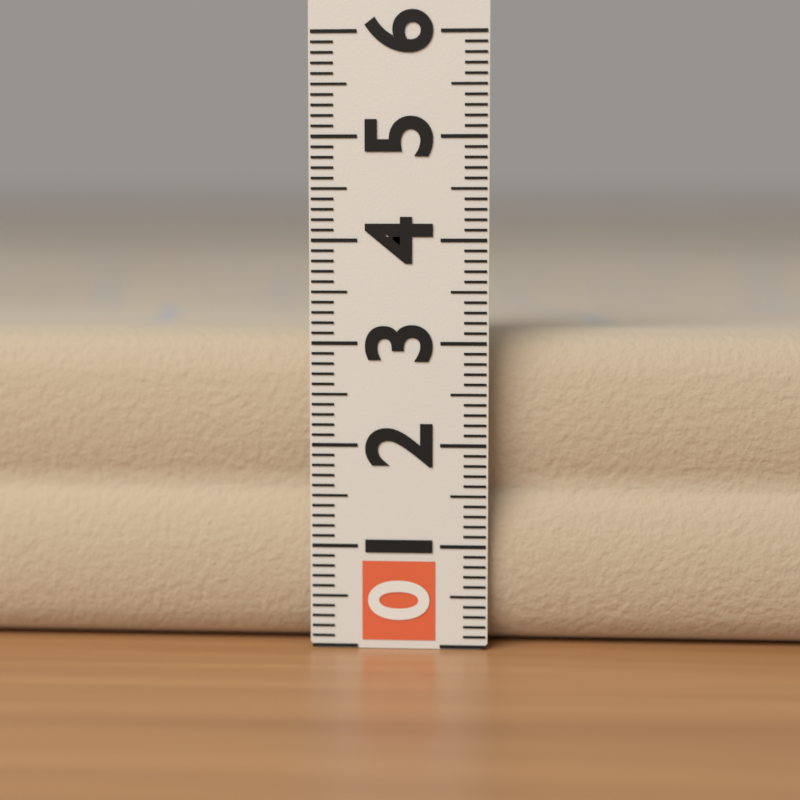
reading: 3.1 (no unit)
